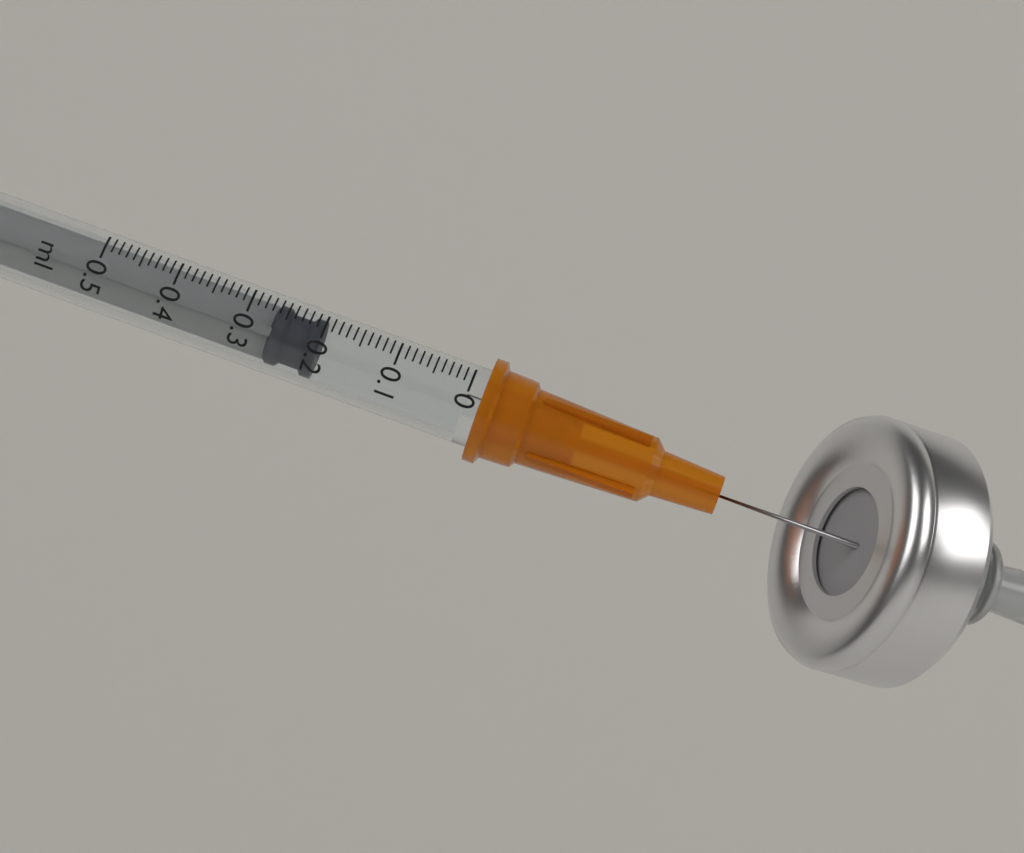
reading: 0.20 ml
